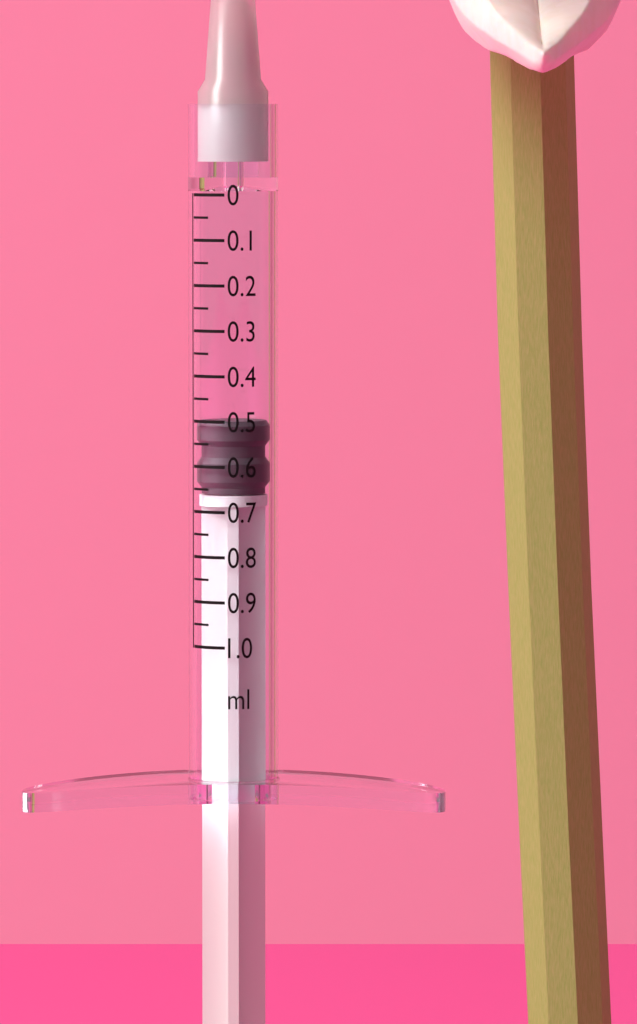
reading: 0.50 ml
